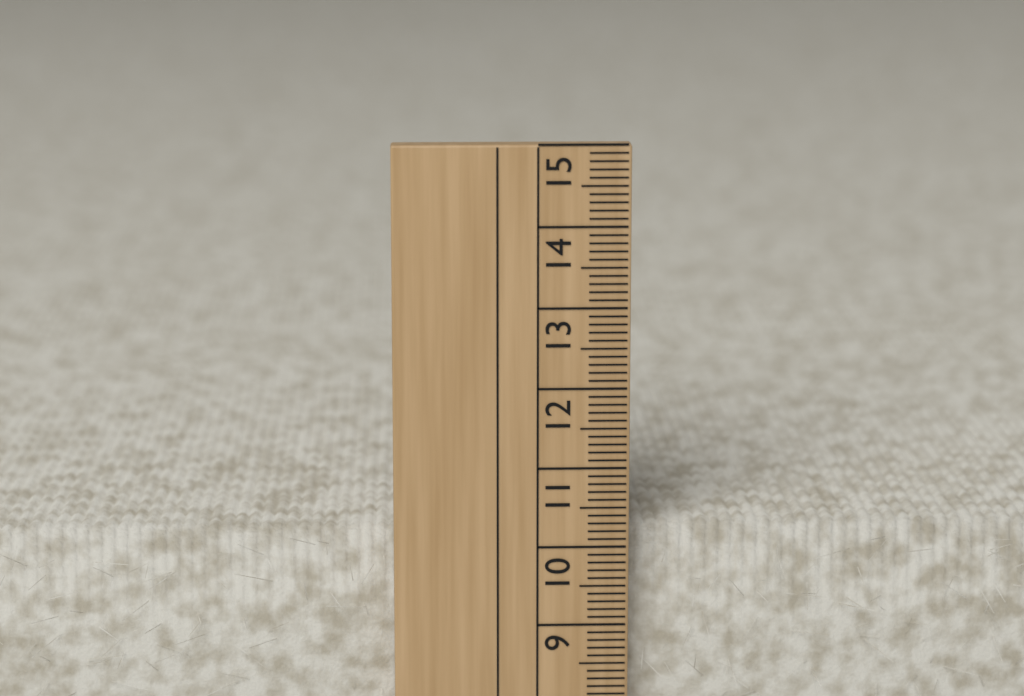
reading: 10.2 cm
